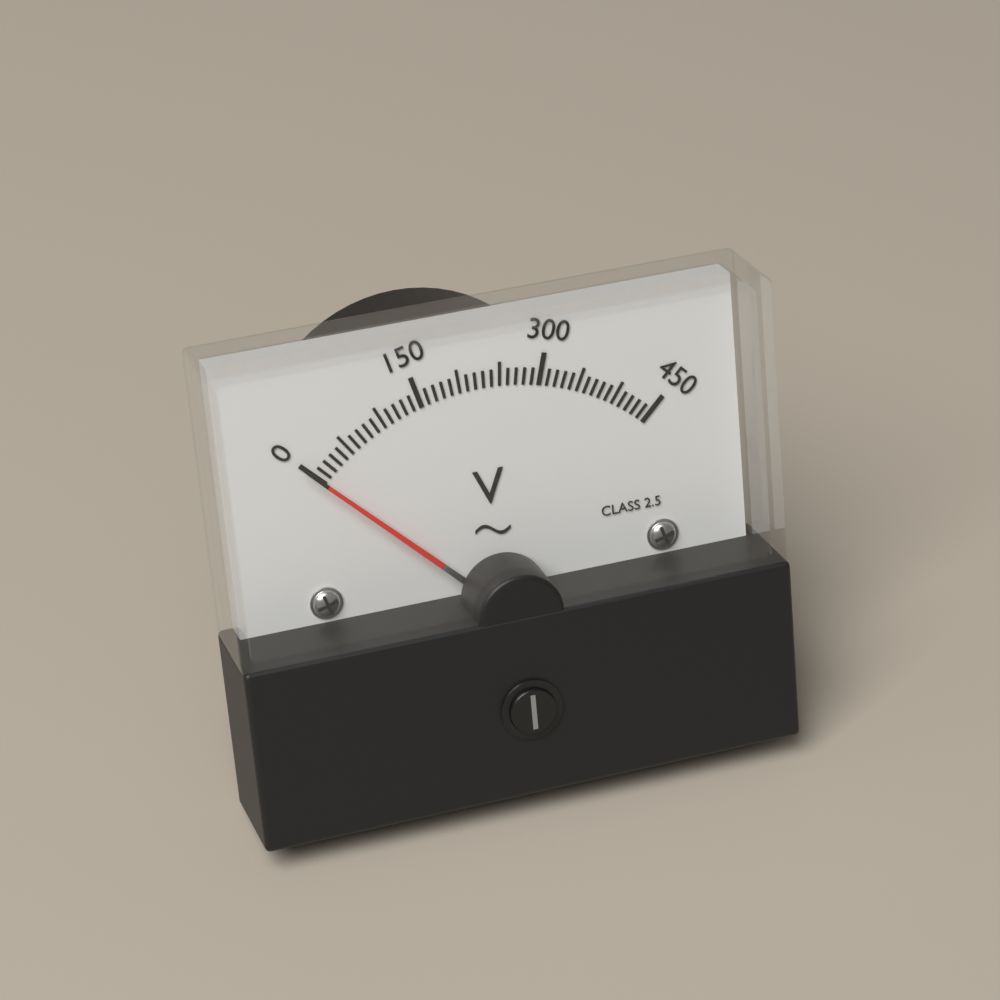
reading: 0 V
